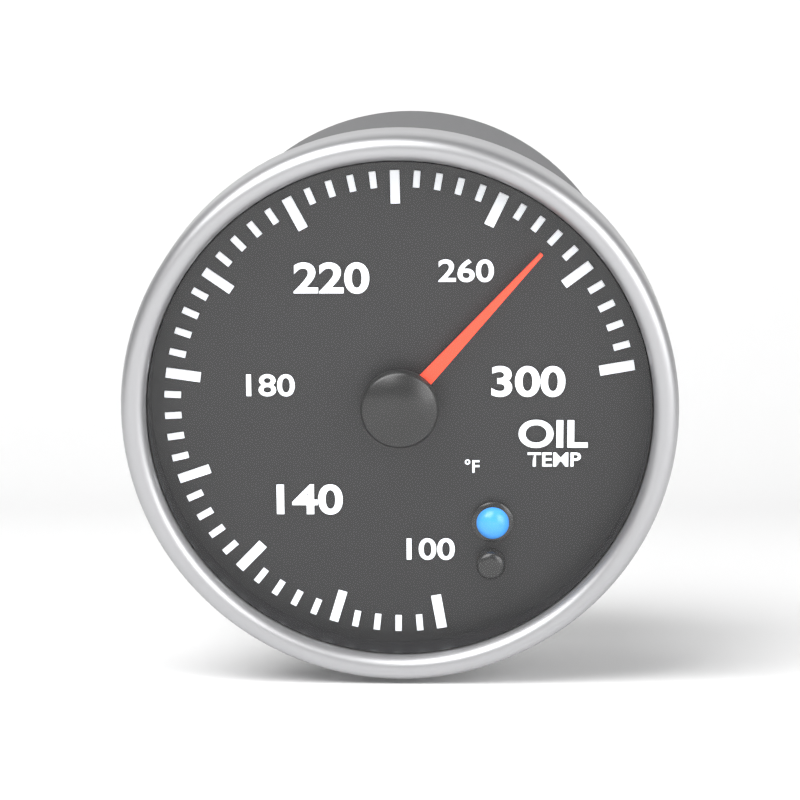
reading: 272 °F
